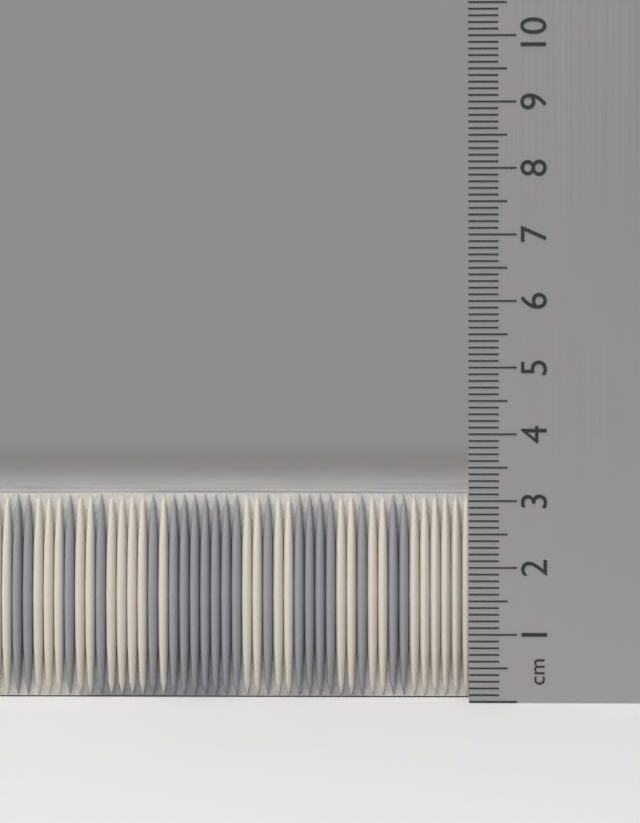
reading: 3.1 cm
